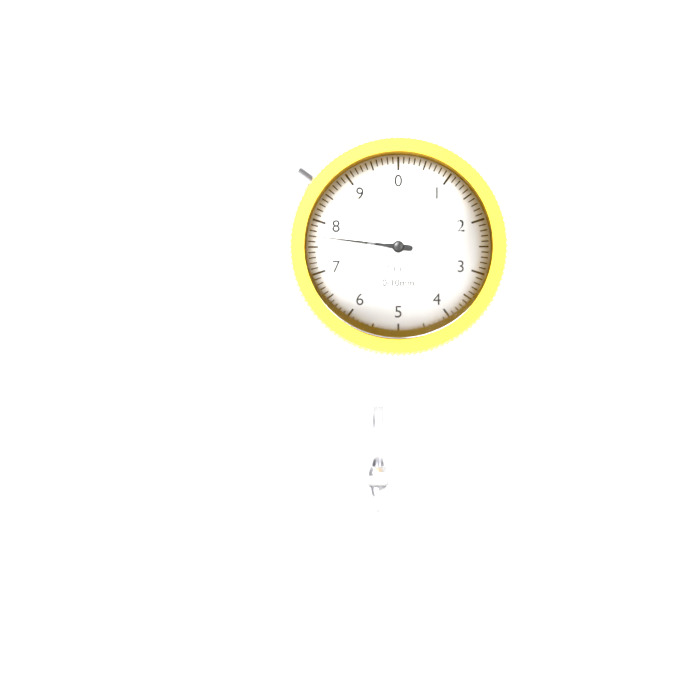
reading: 7.7 mm
